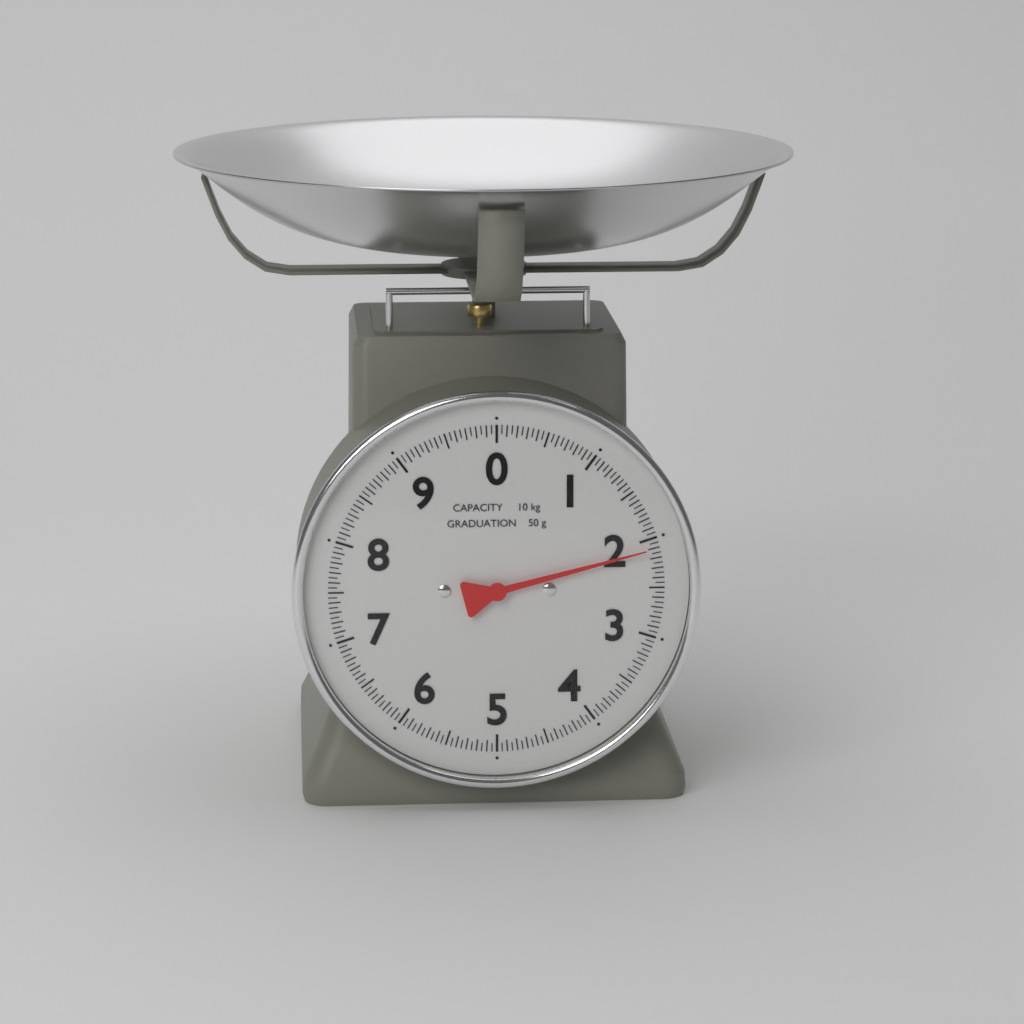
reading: 2.10 kg
